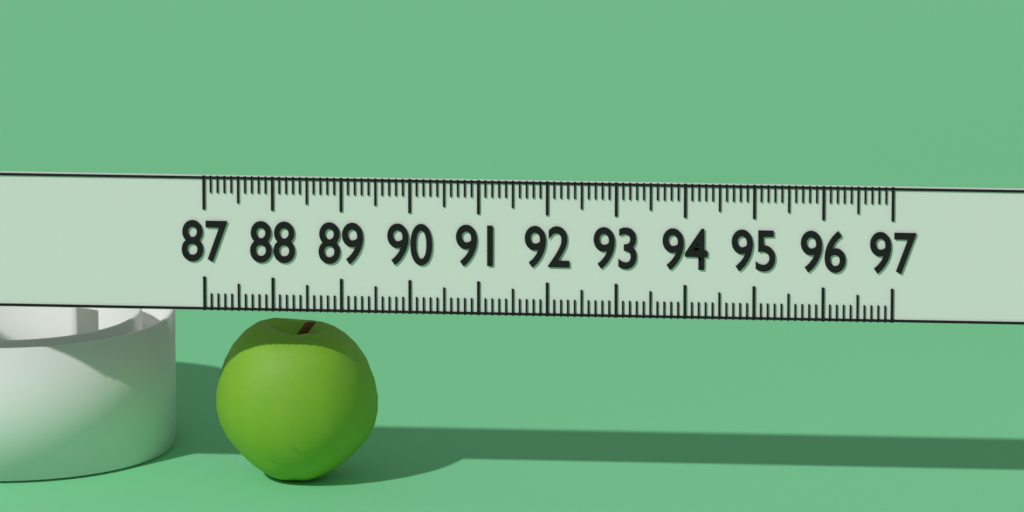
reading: 89.4 (no unit)
